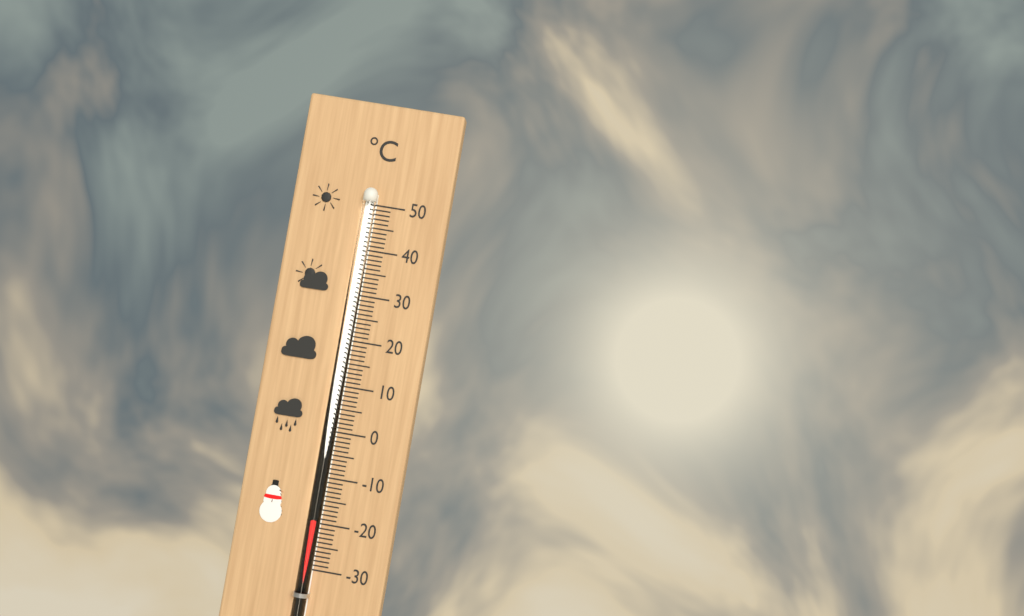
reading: -19 °C
